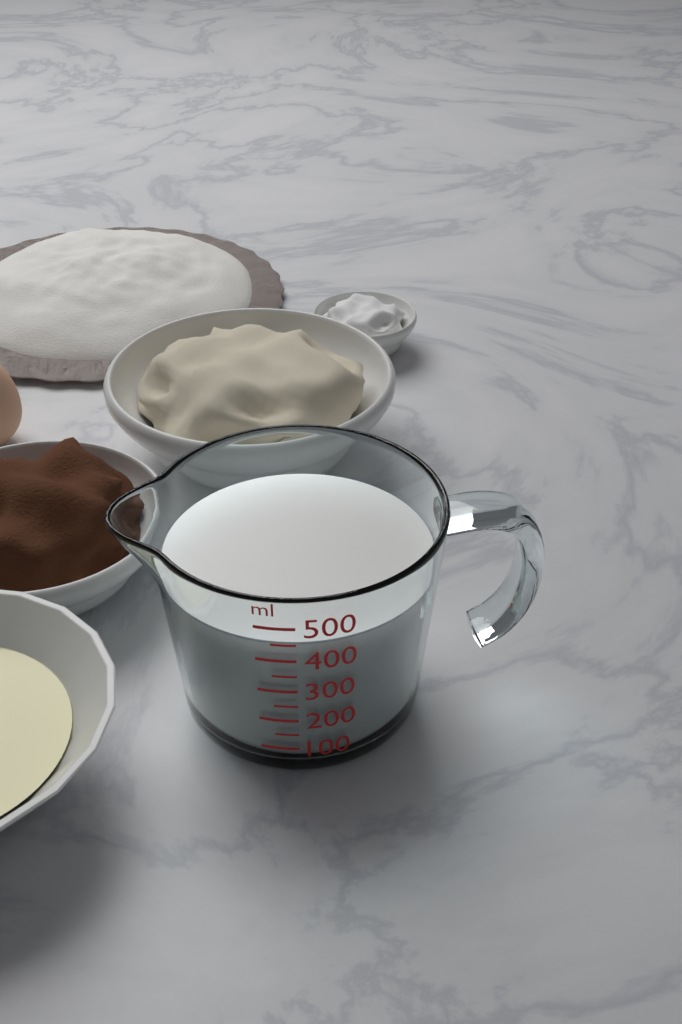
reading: 450 ml
